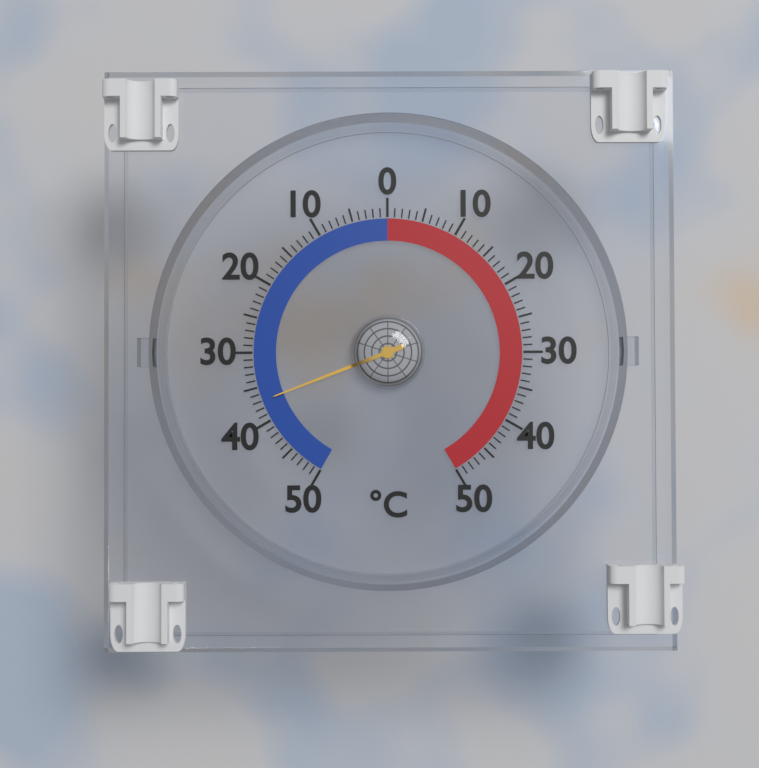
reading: -37 °C
